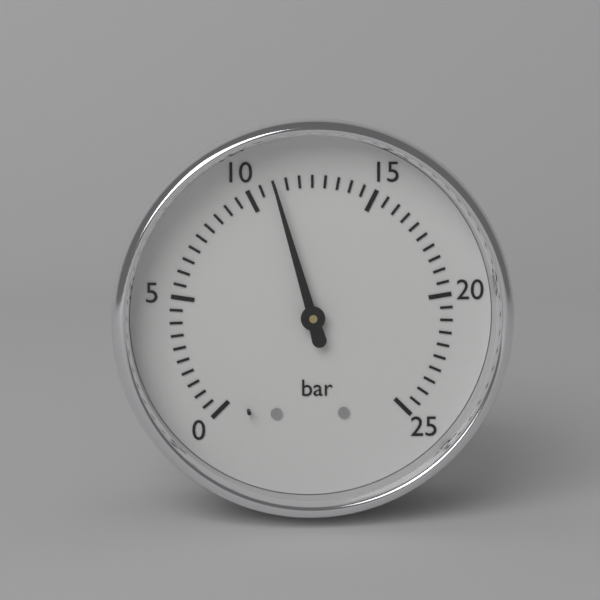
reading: 11.0 bar
